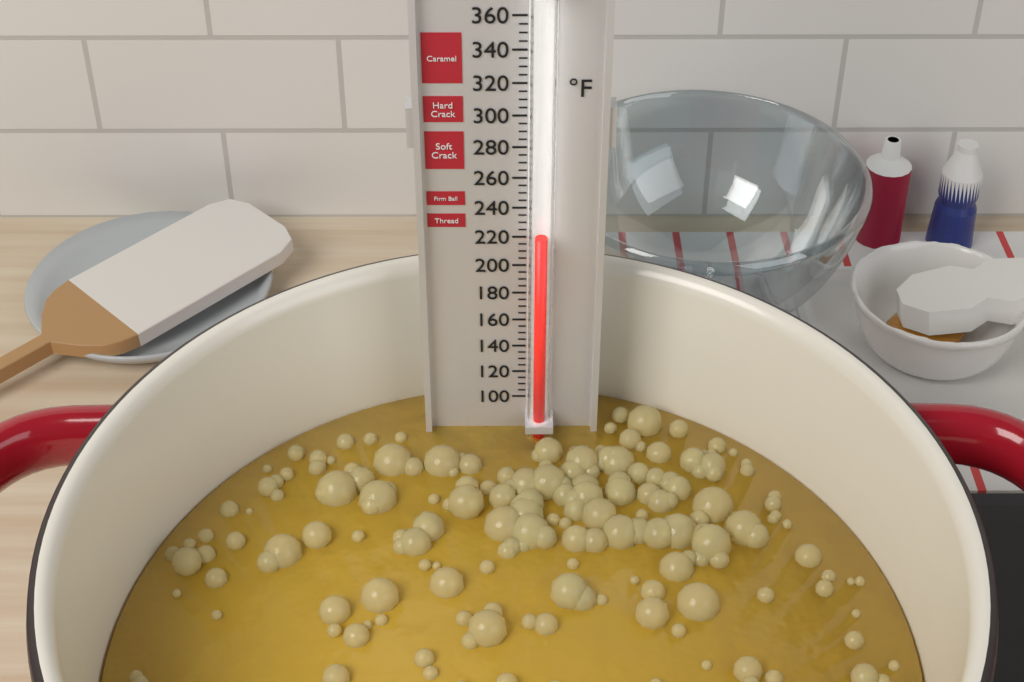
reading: 225 °F
